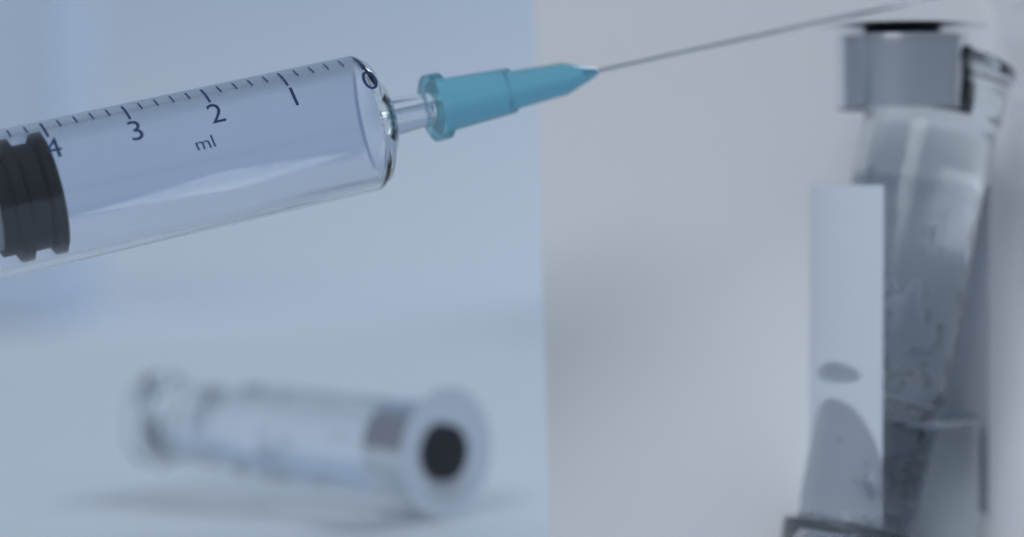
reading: 4.0 ml
